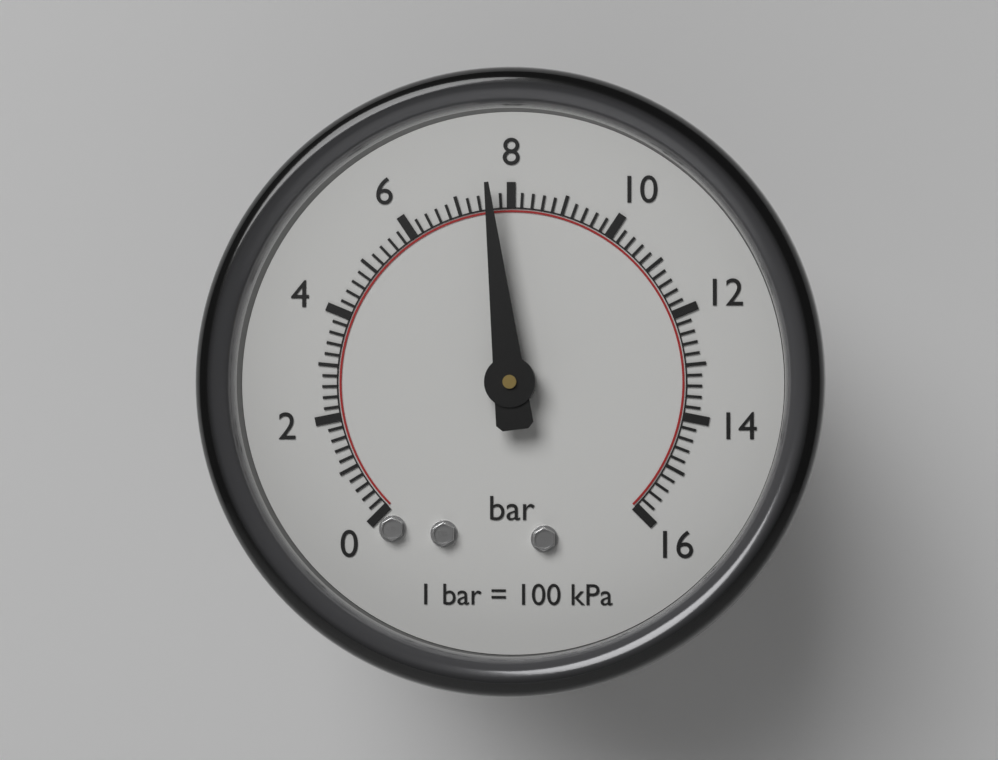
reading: 7.6 bar
